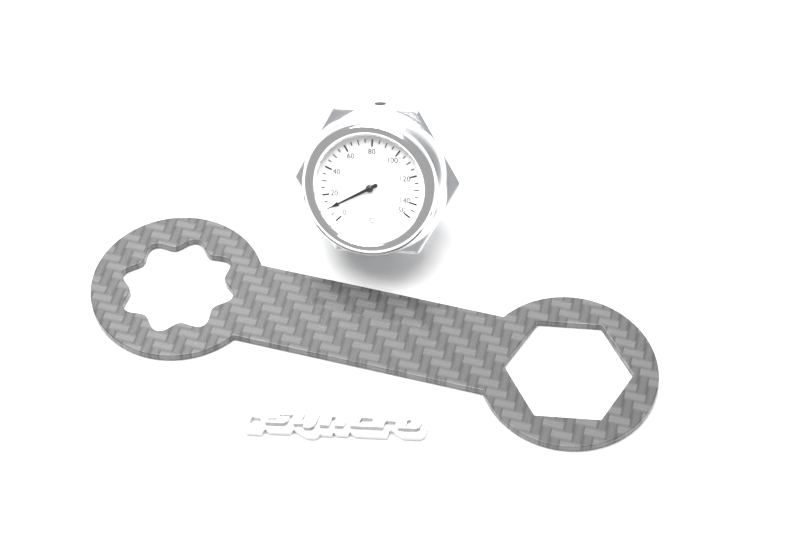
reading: 10 °C
